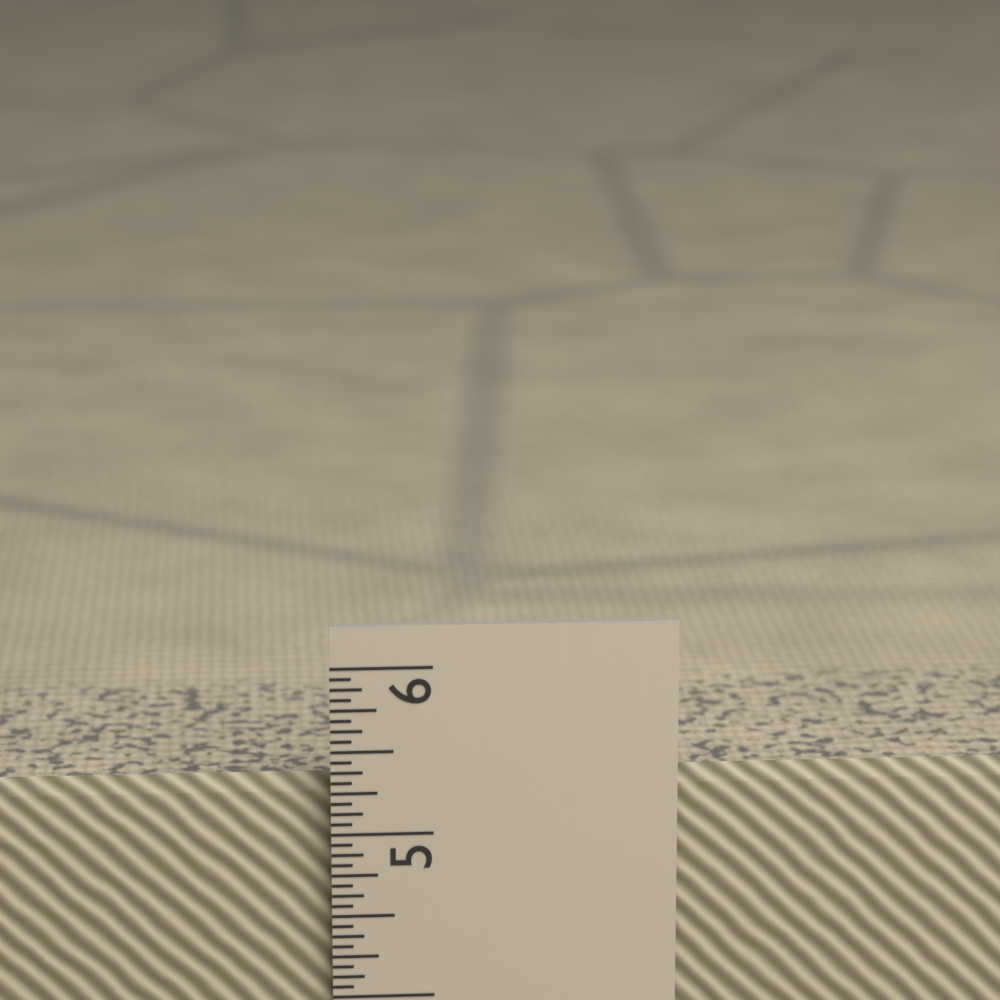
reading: 5.3125 in
